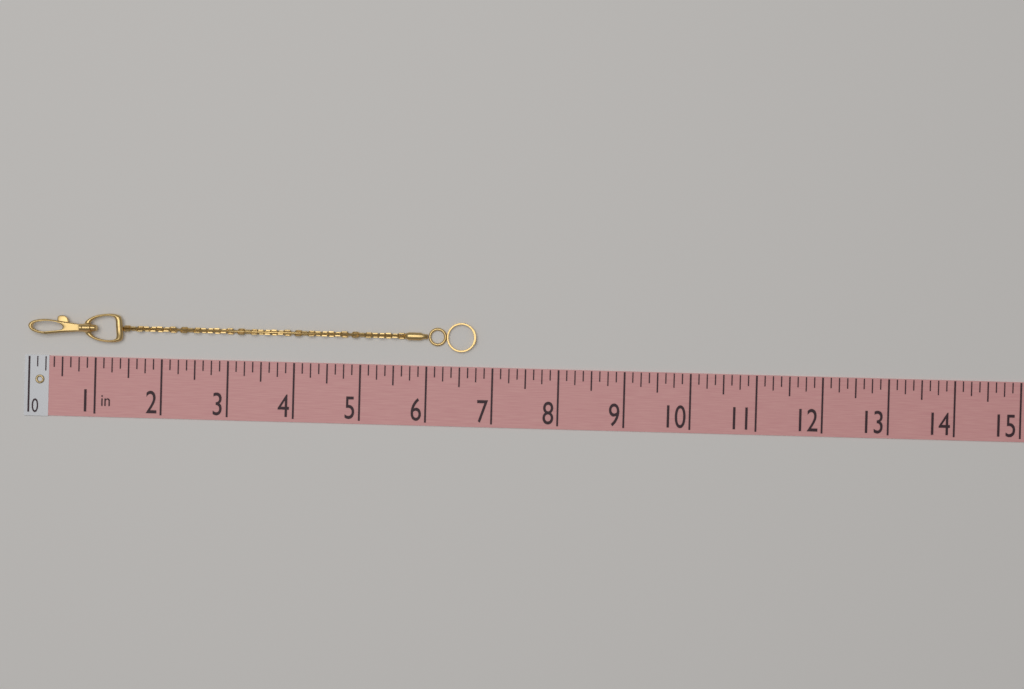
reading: 6.750 in
